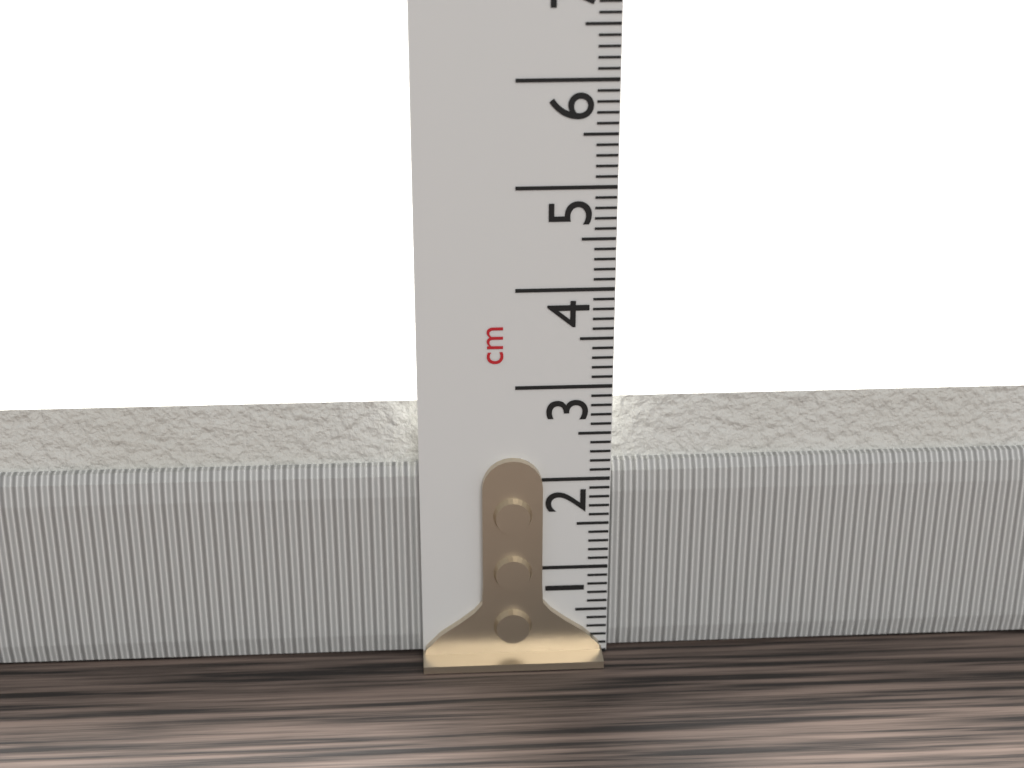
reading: 2.8 cm
